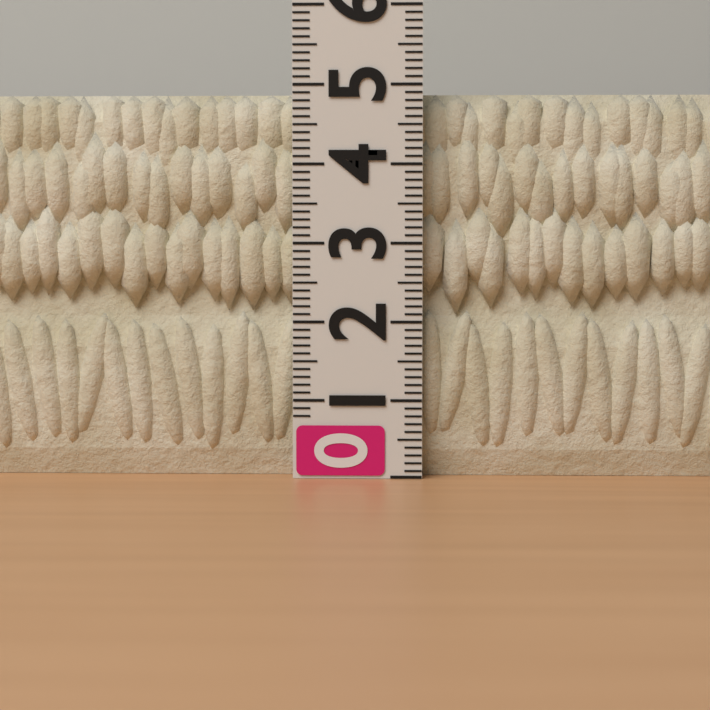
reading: 4.9 (no unit)
